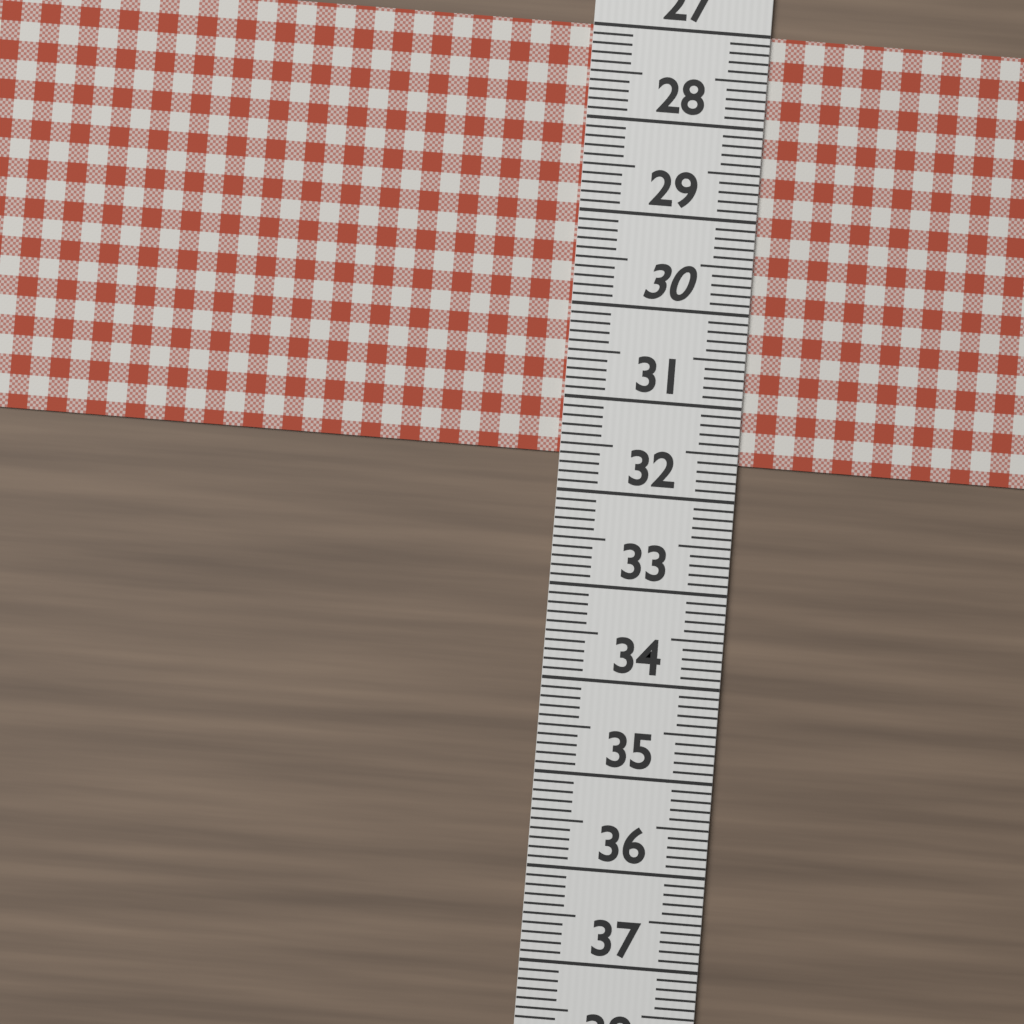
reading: 31.6 (no unit)
